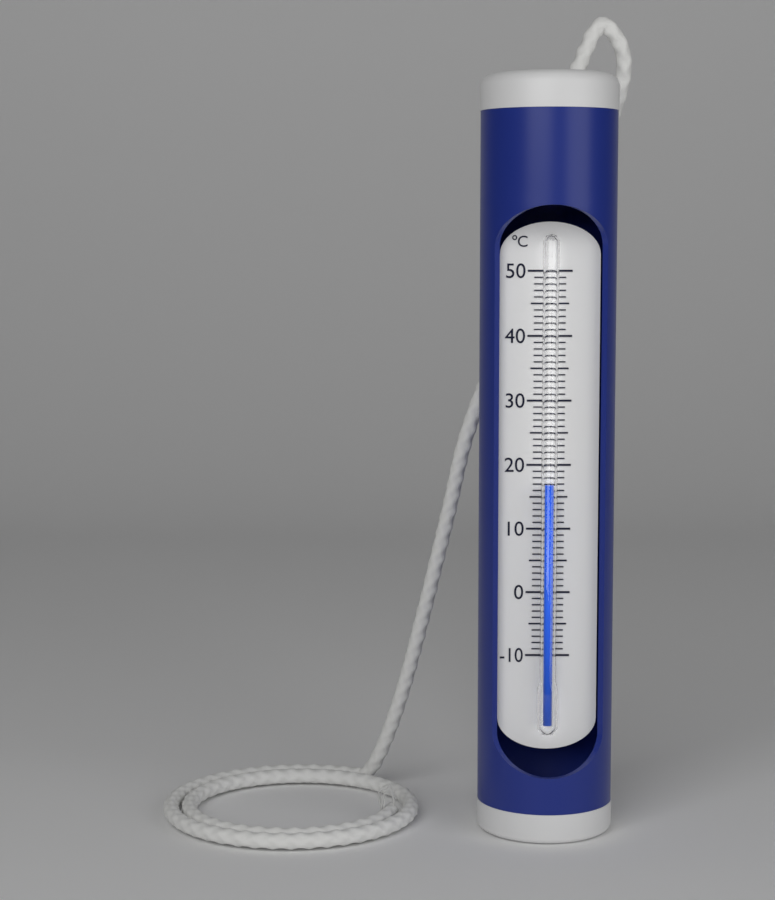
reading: 17 °C
